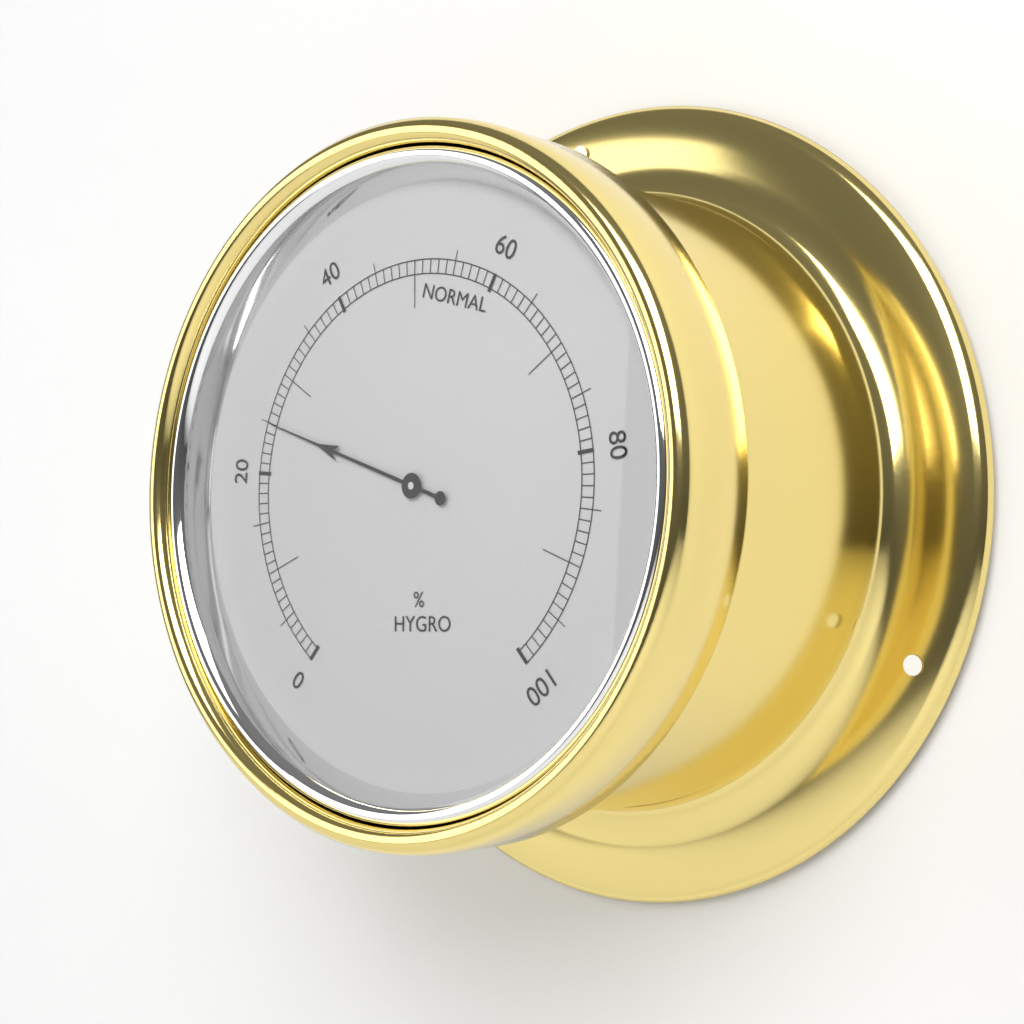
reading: 25 %
